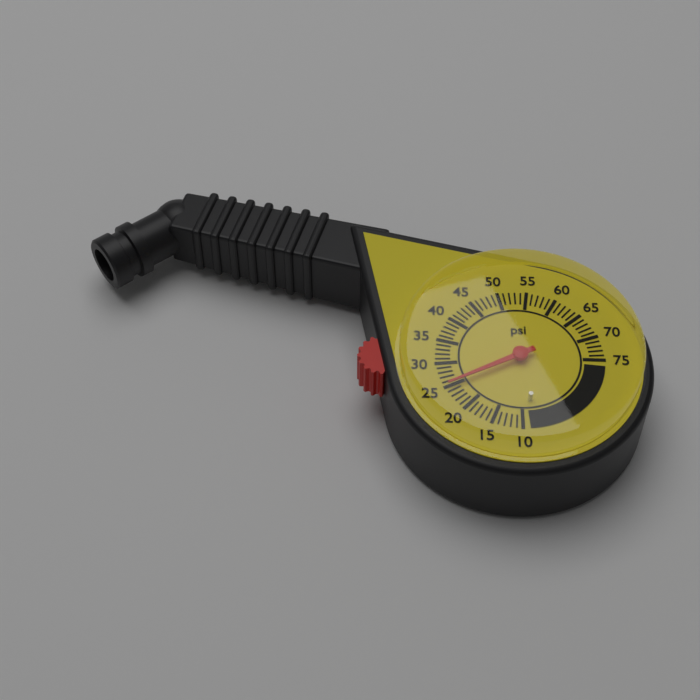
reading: 25 psi
